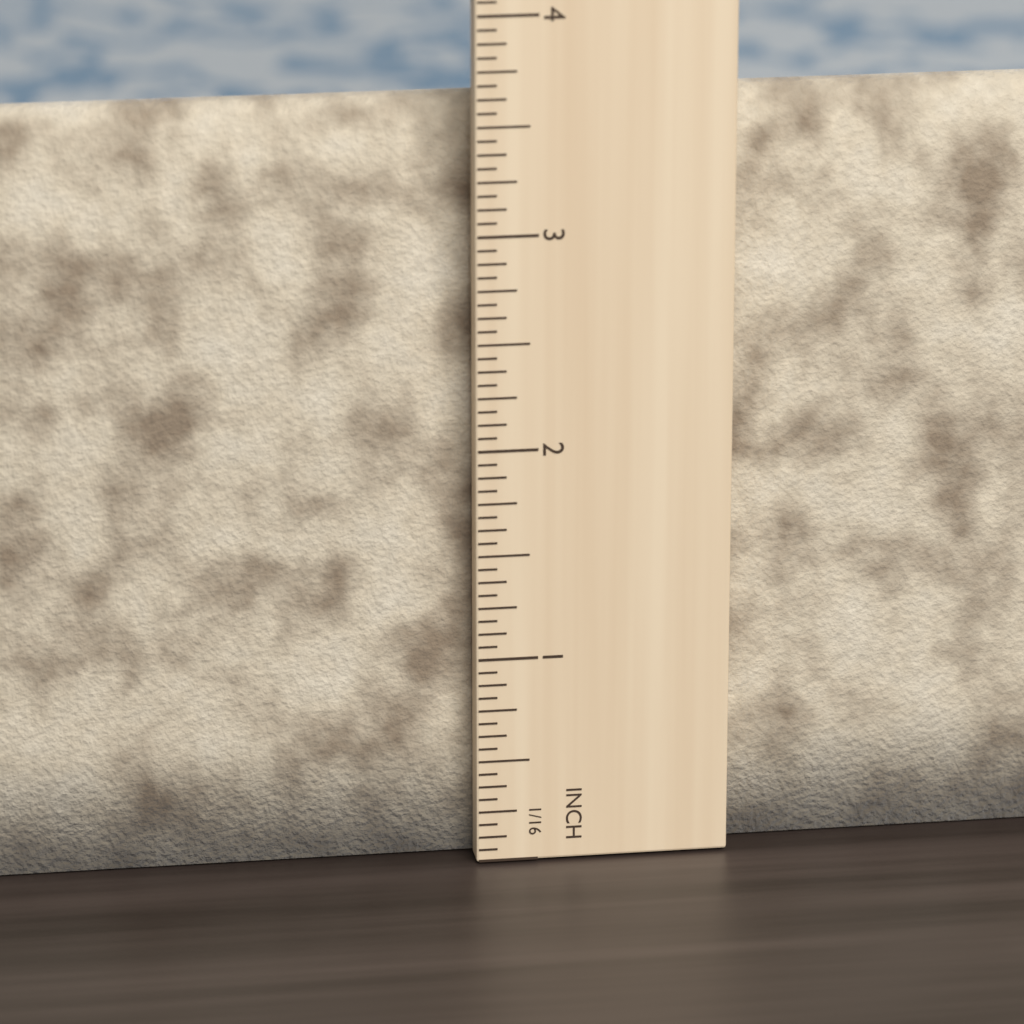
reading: 3.5625 in
